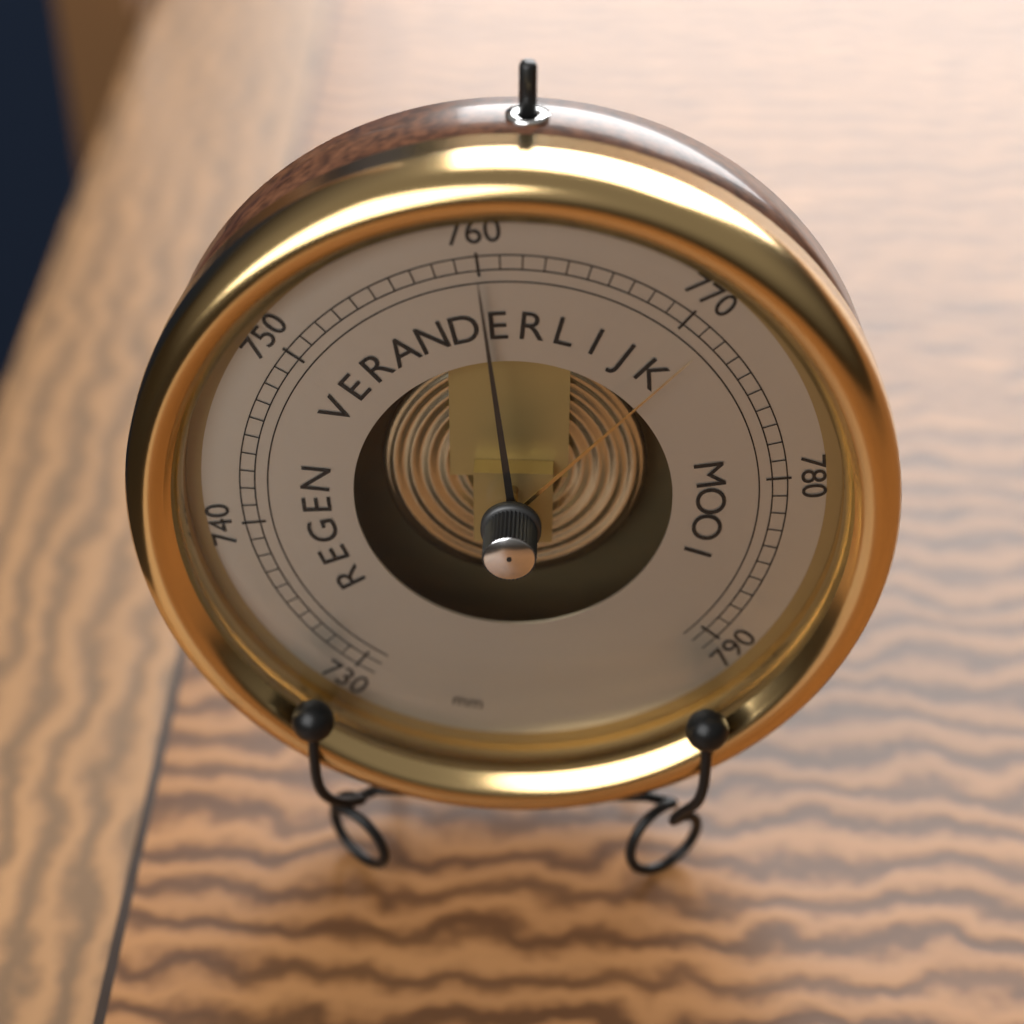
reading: 760 mm
